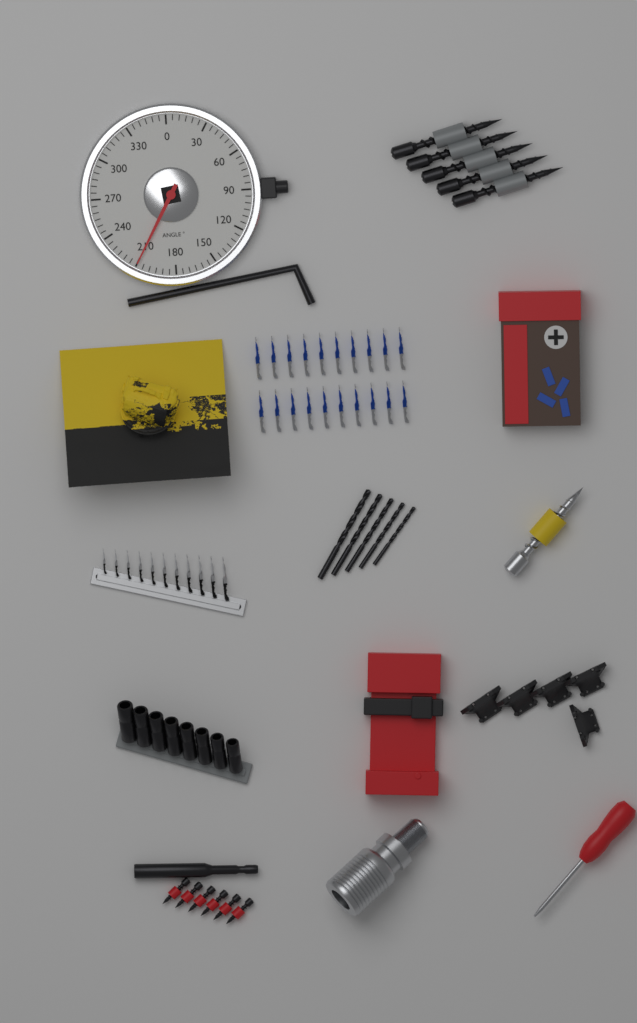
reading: 210 °
